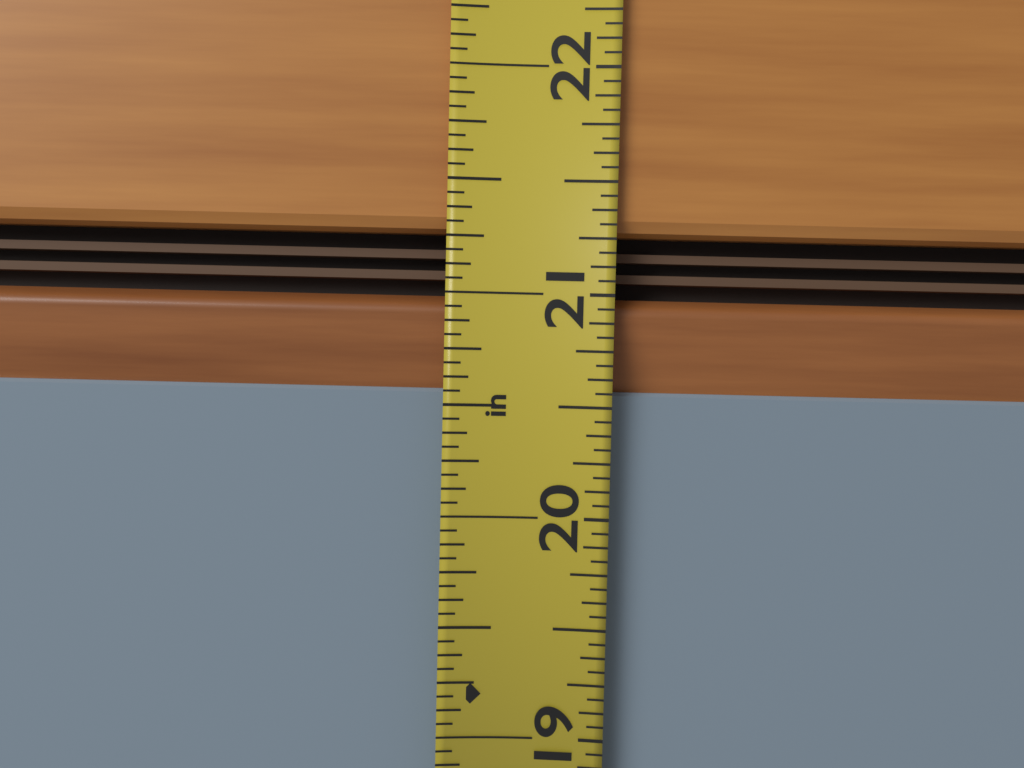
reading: 20.5625 in
